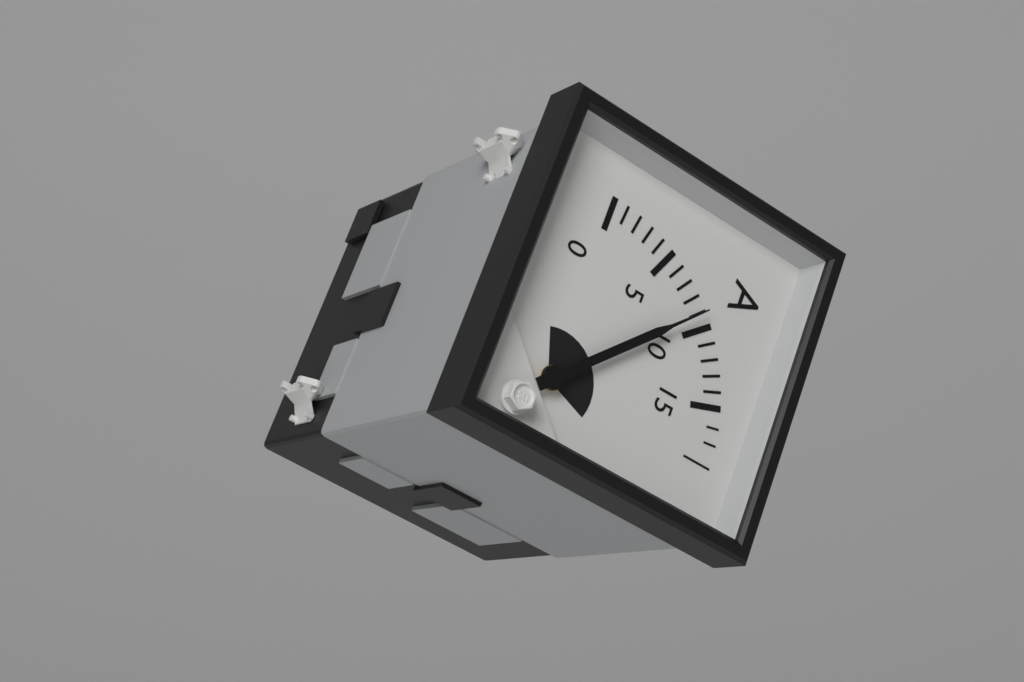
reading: 9 A
